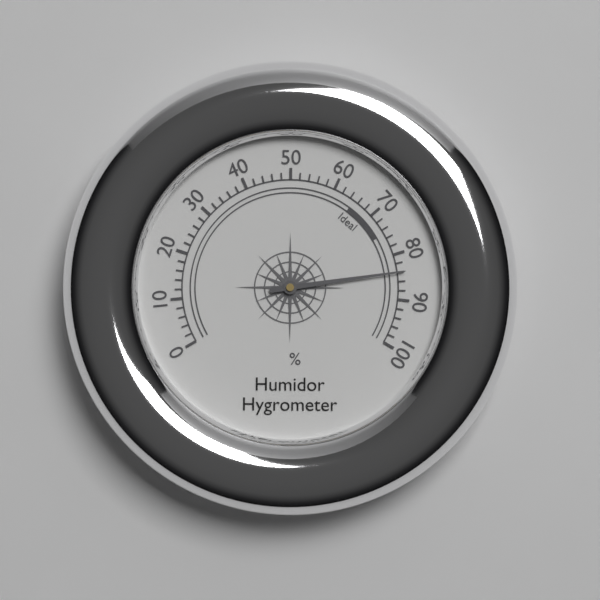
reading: 84 %
